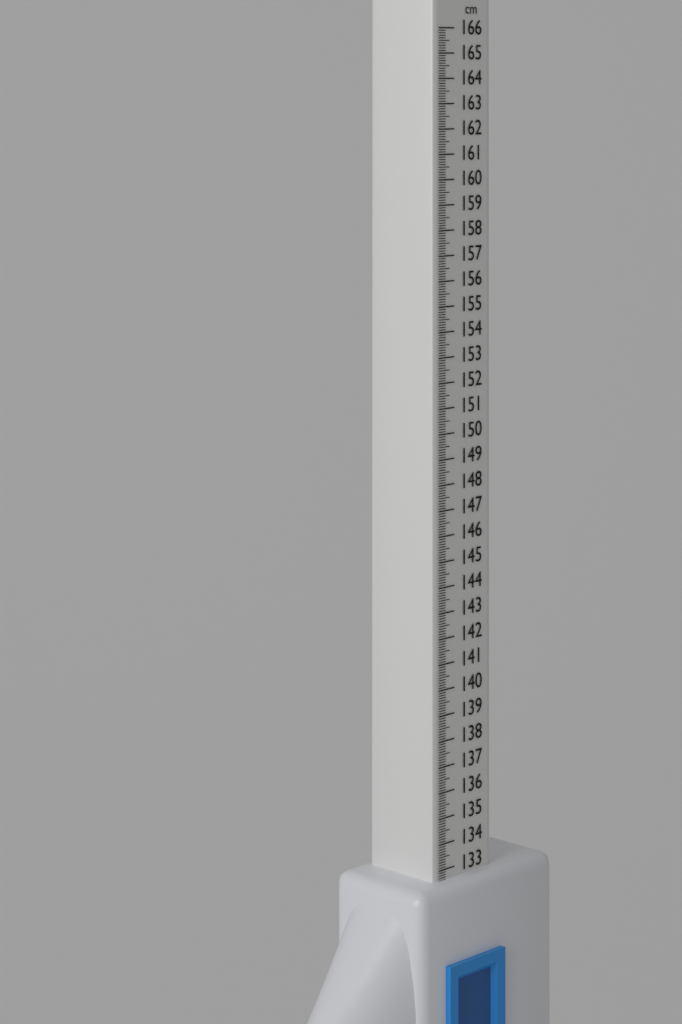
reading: 132.6 cm
